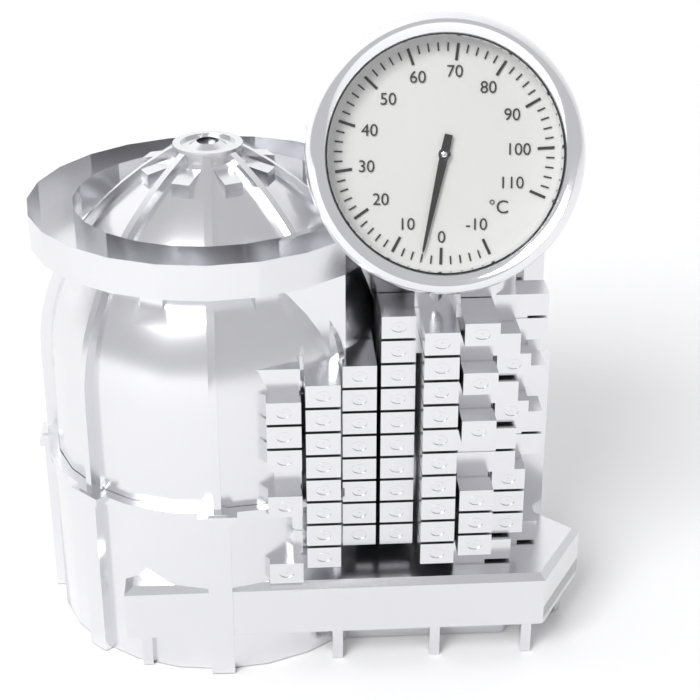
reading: 4 °C
